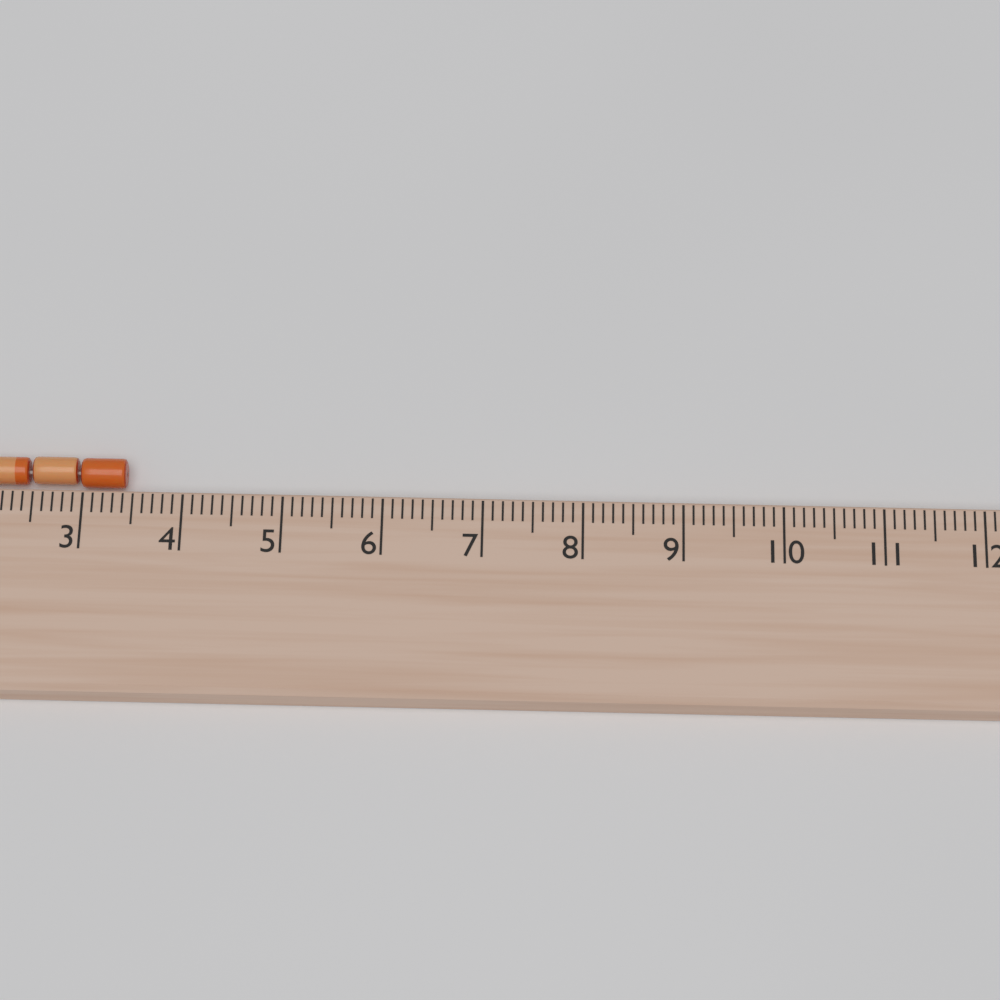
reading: 3.4 cm
